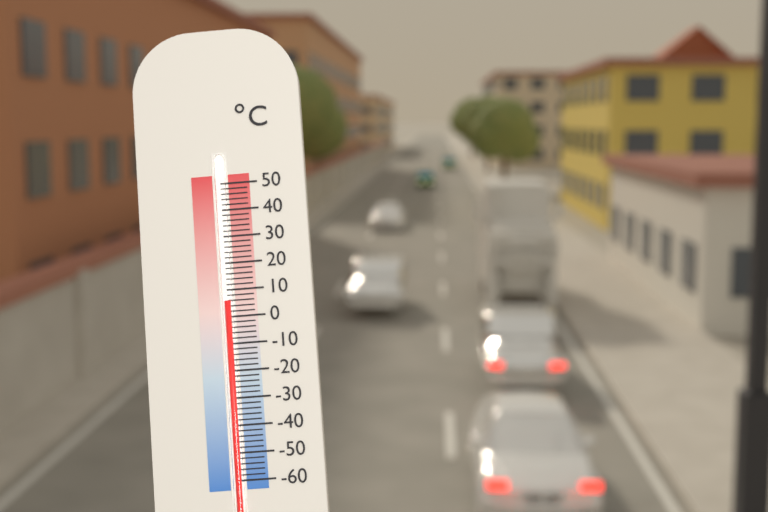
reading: 6 °C
